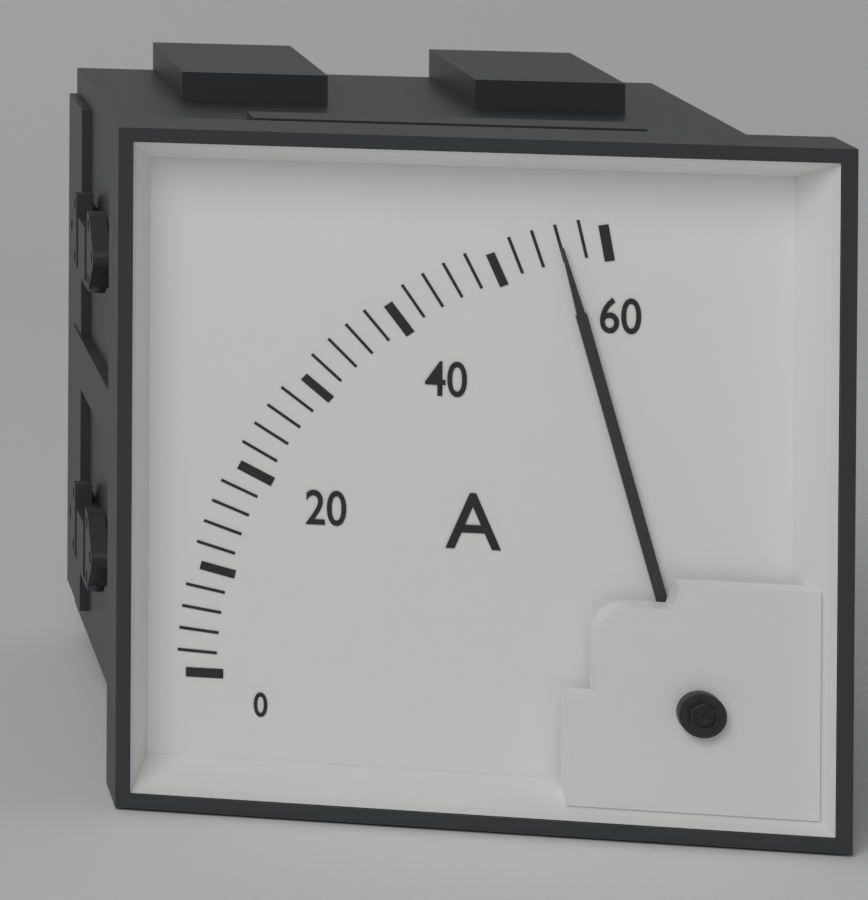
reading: 56 A
